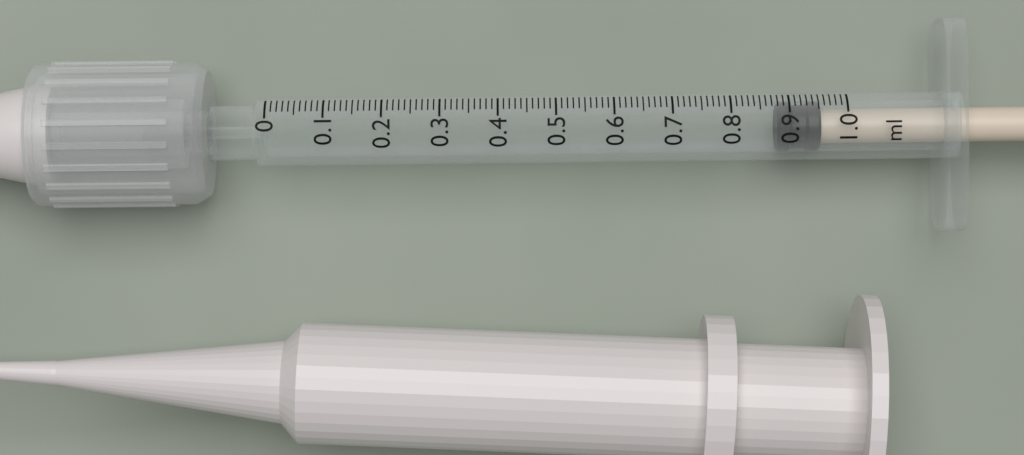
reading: 0.88 ml
